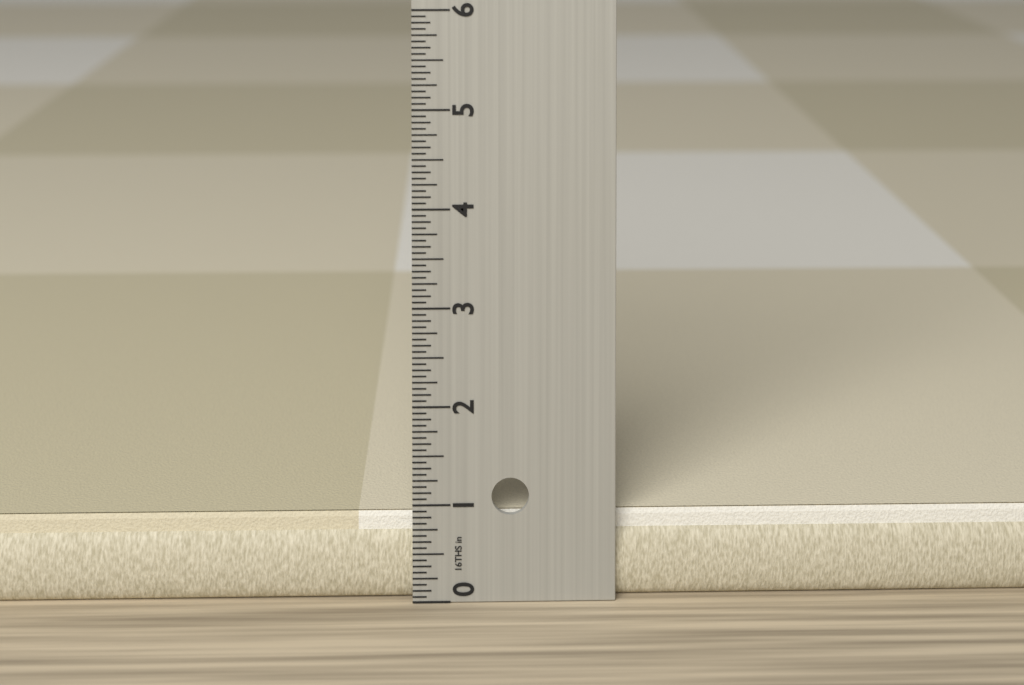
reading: 0.8750 in
